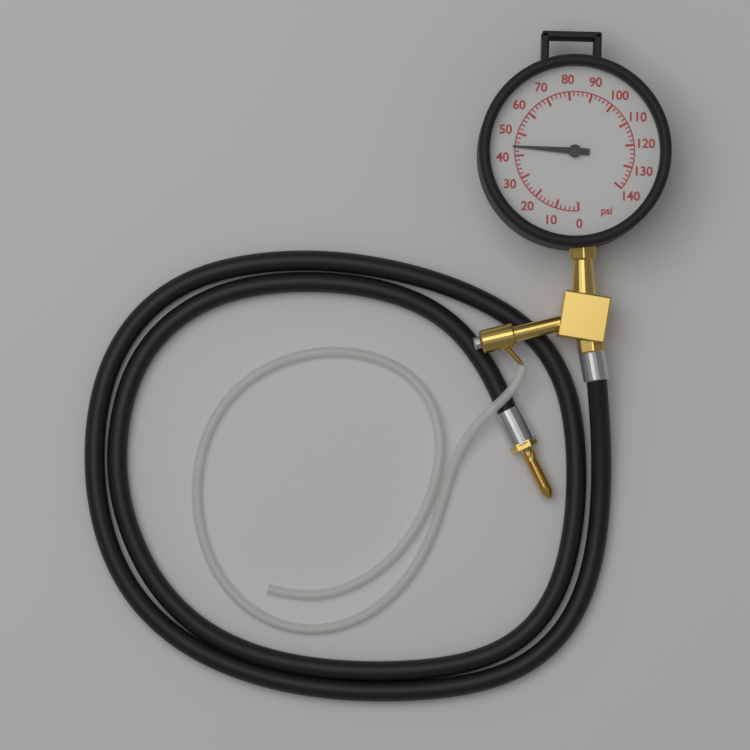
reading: 44 psi
